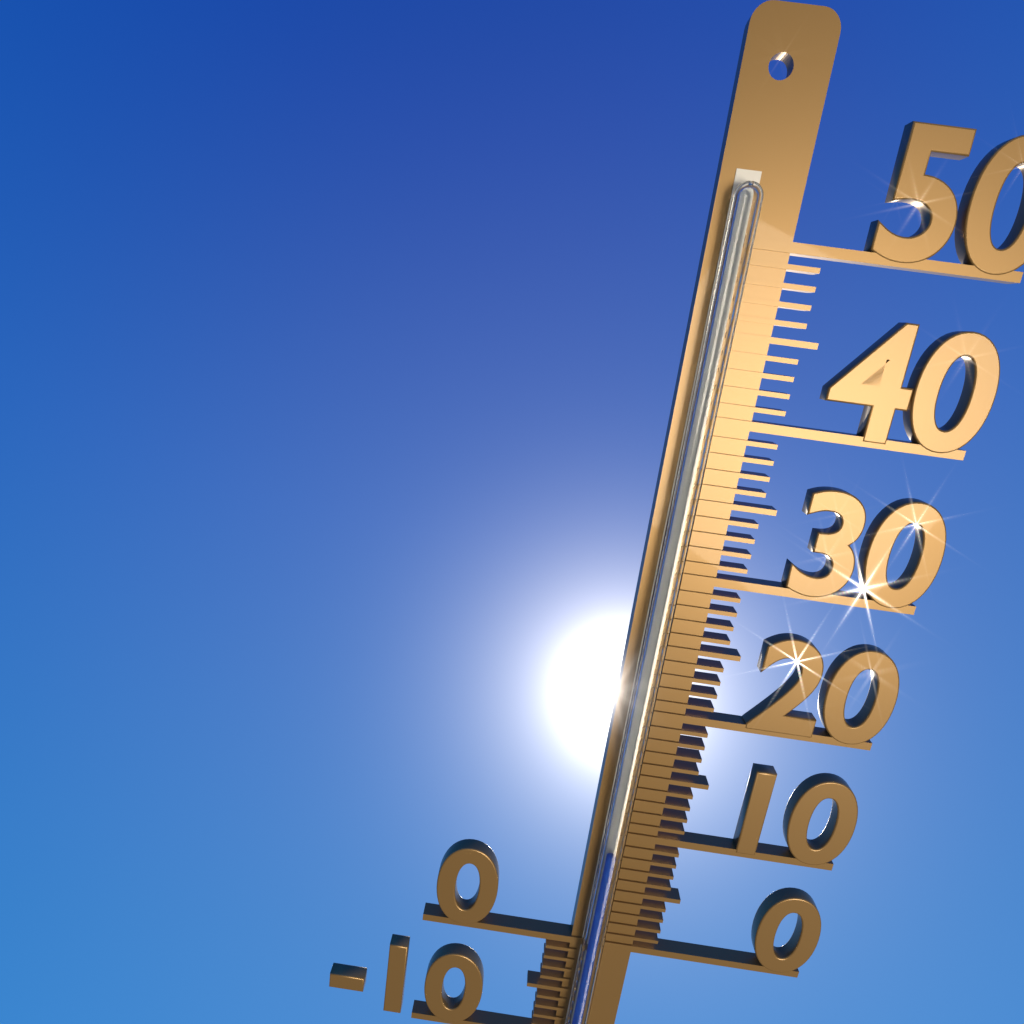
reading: 9 °C
